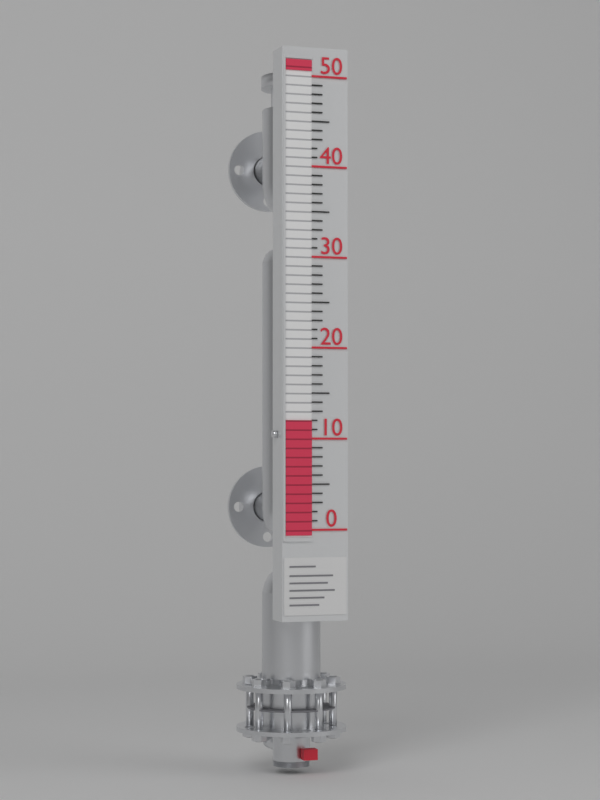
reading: 12 (no unit)
